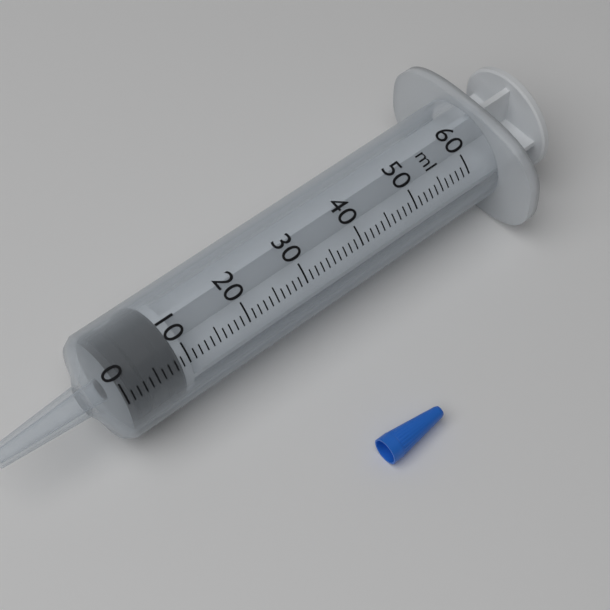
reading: 1 ml
